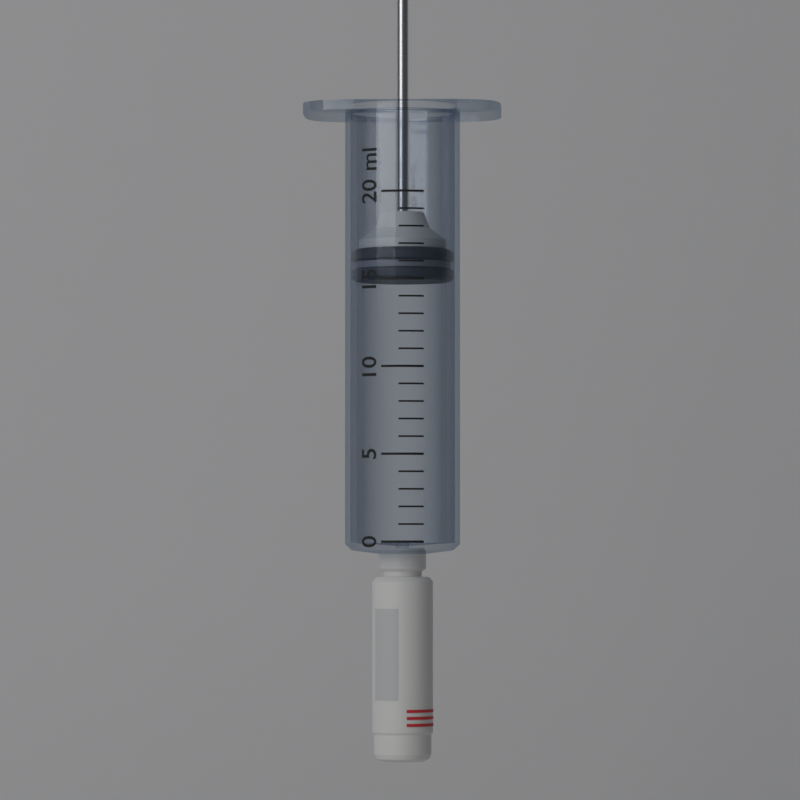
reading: 15 ml
